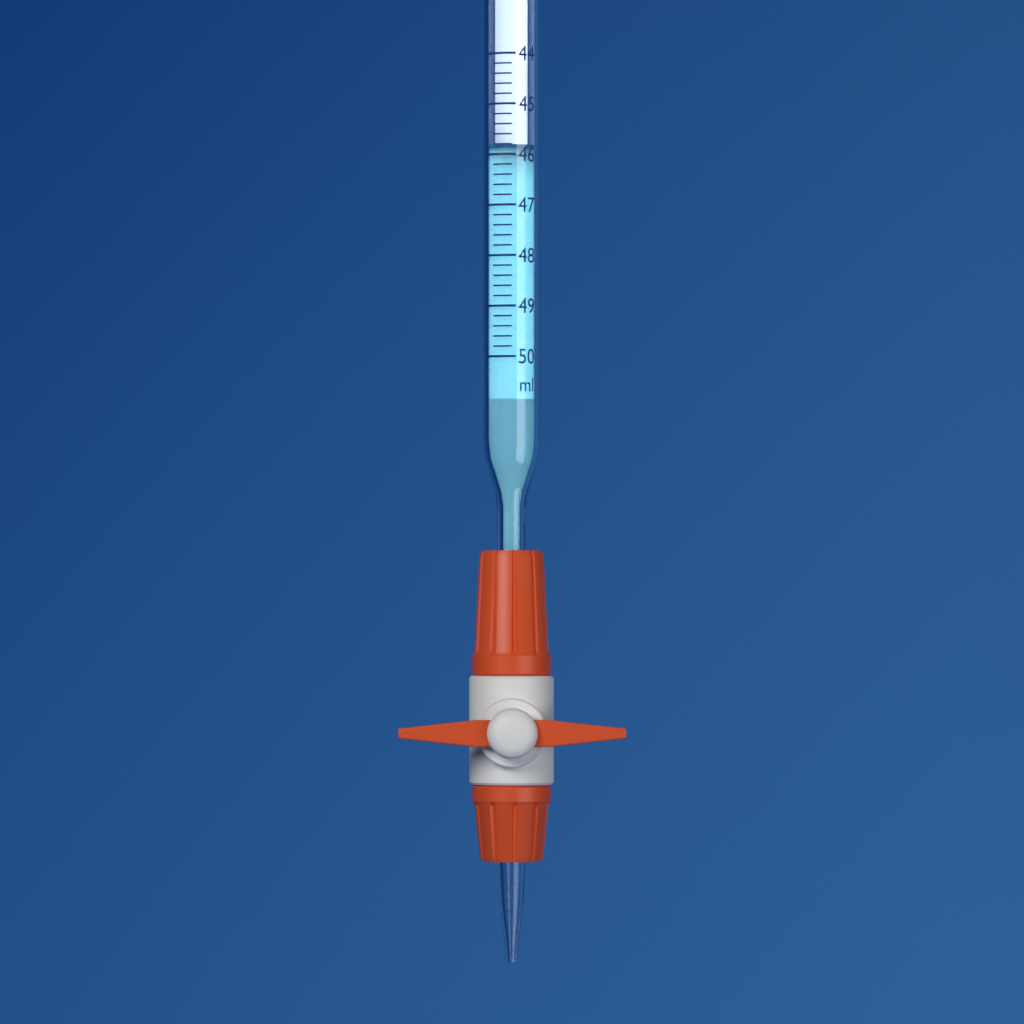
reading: 45.8 ml
